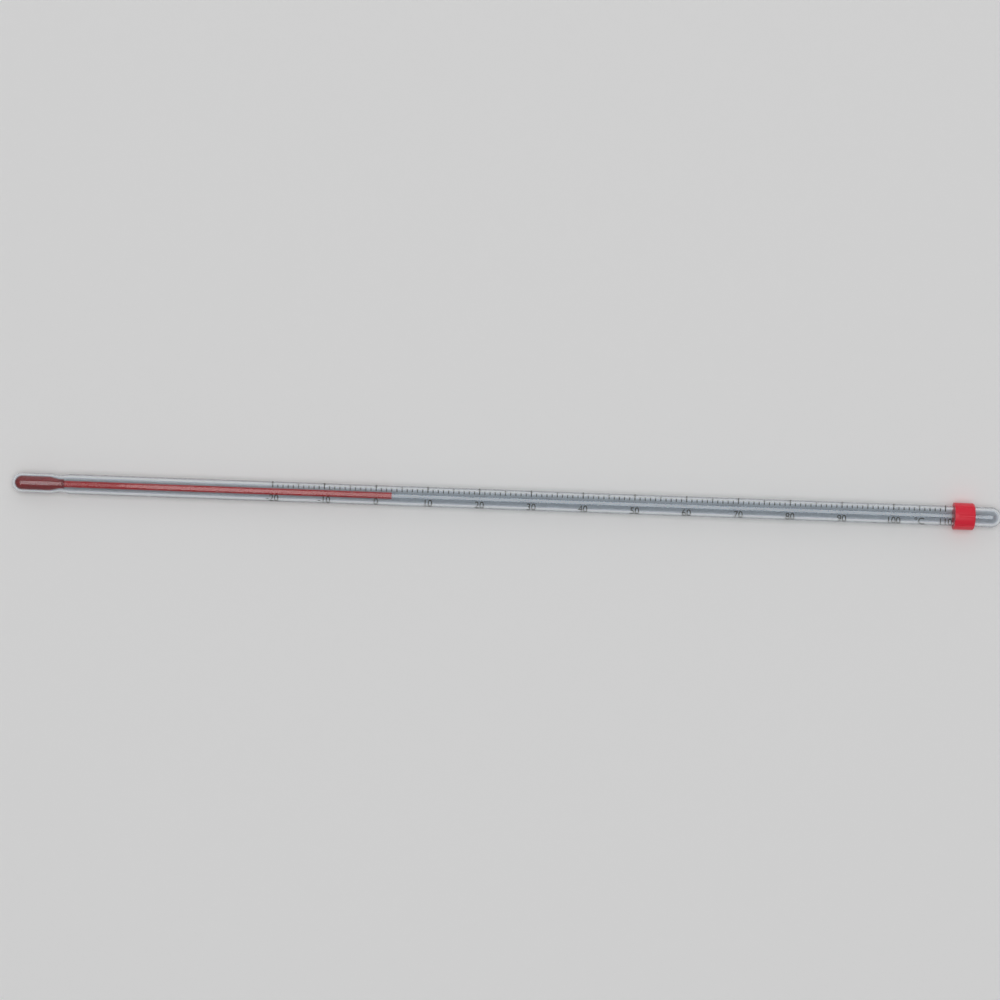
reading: 3 °C
